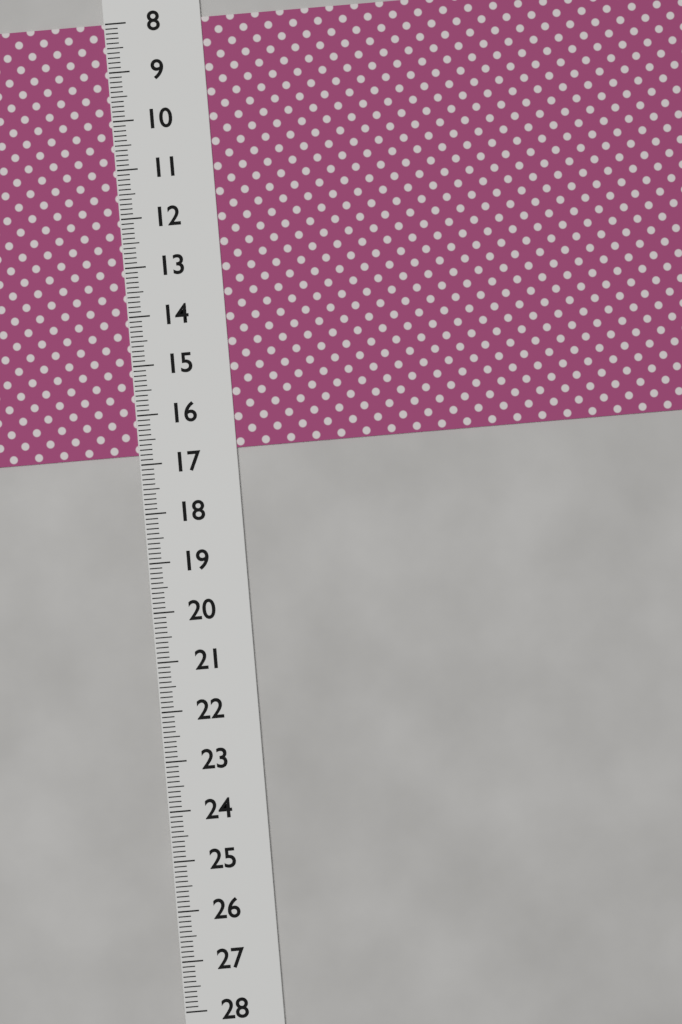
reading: 16.8 (no unit)
